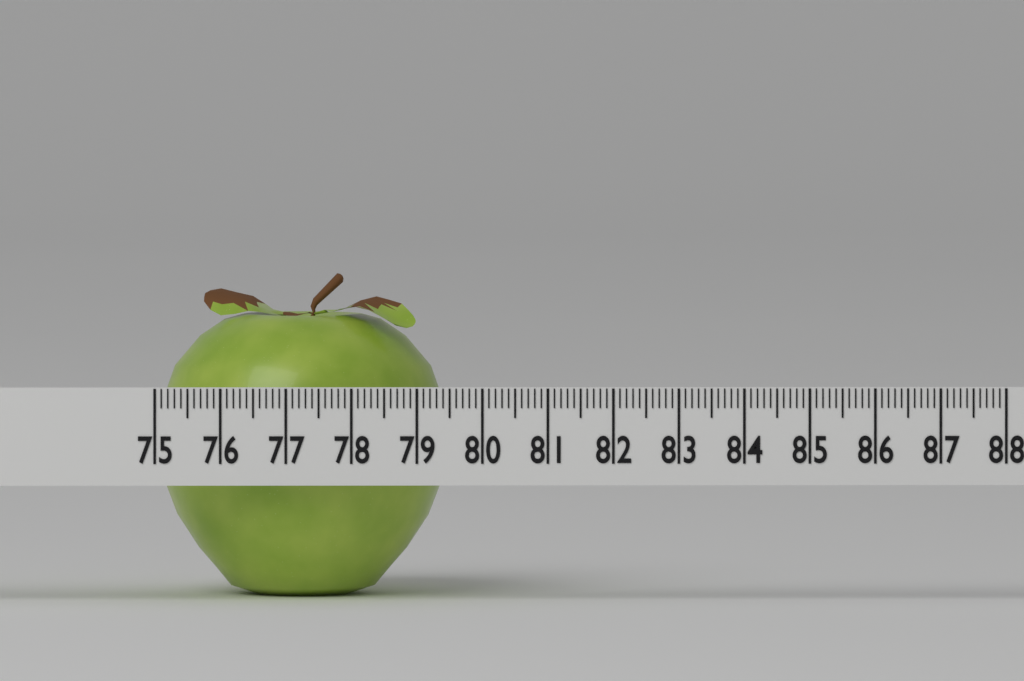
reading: 79.5 (no unit)
